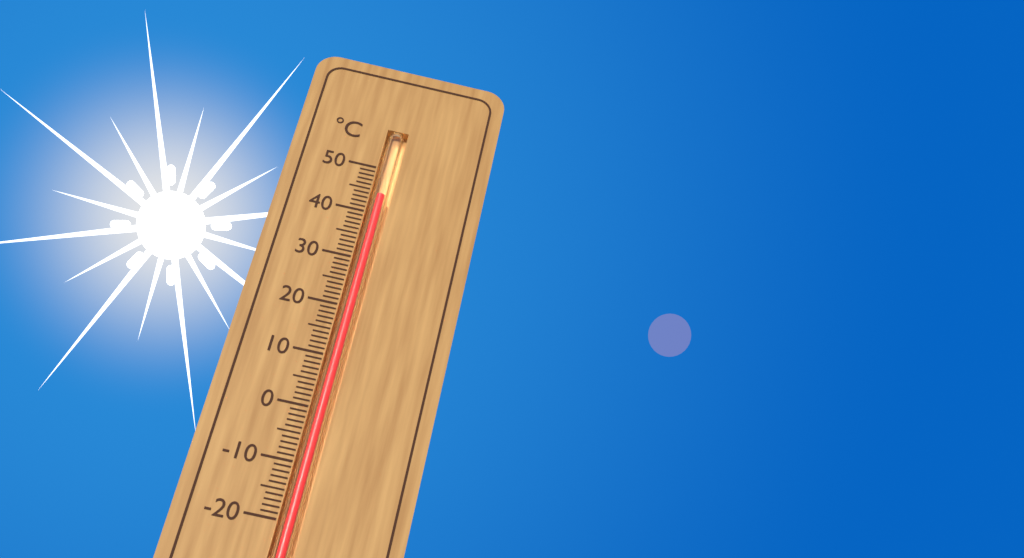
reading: 44 °C
